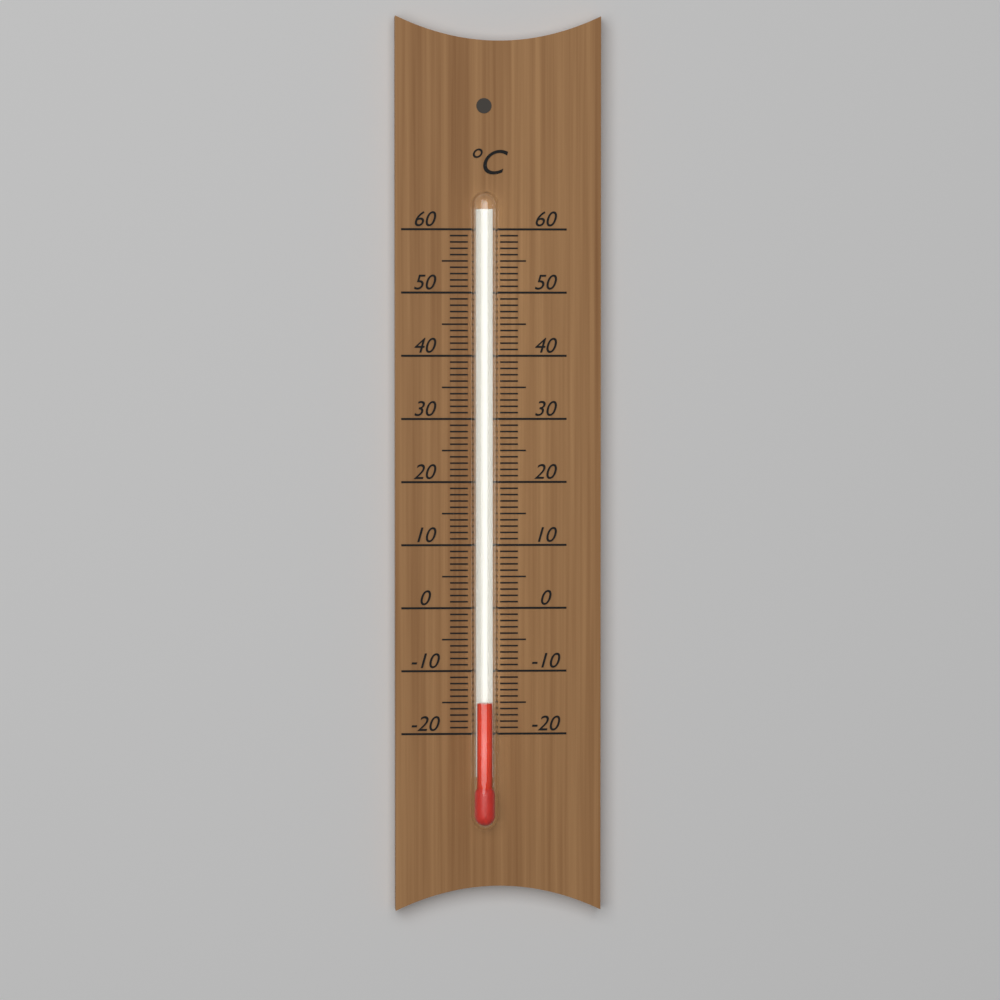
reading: -15 °C
